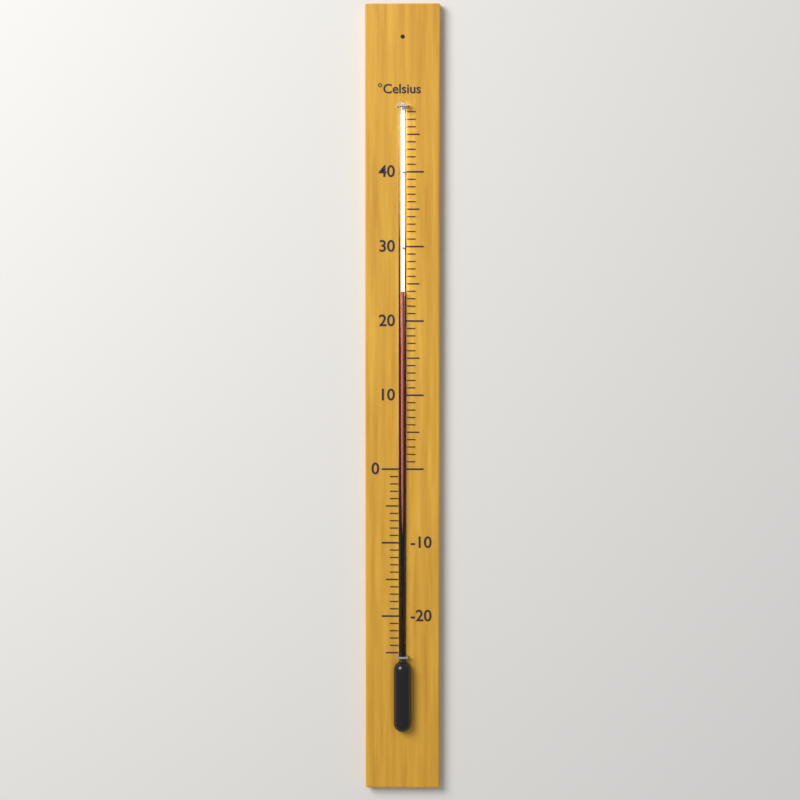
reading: 24 °C
